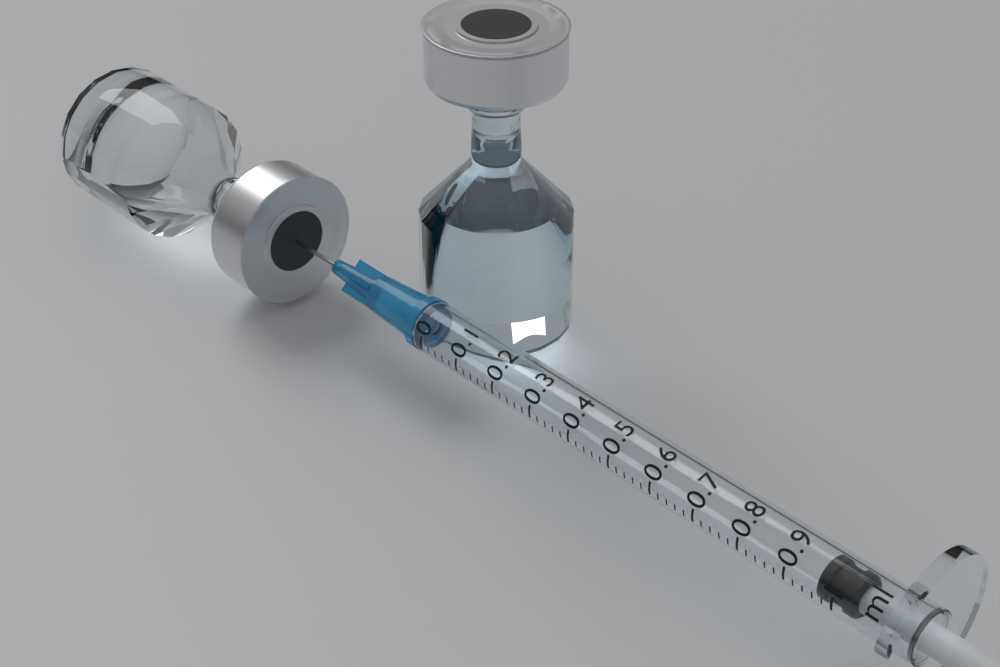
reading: 0.96 ml
